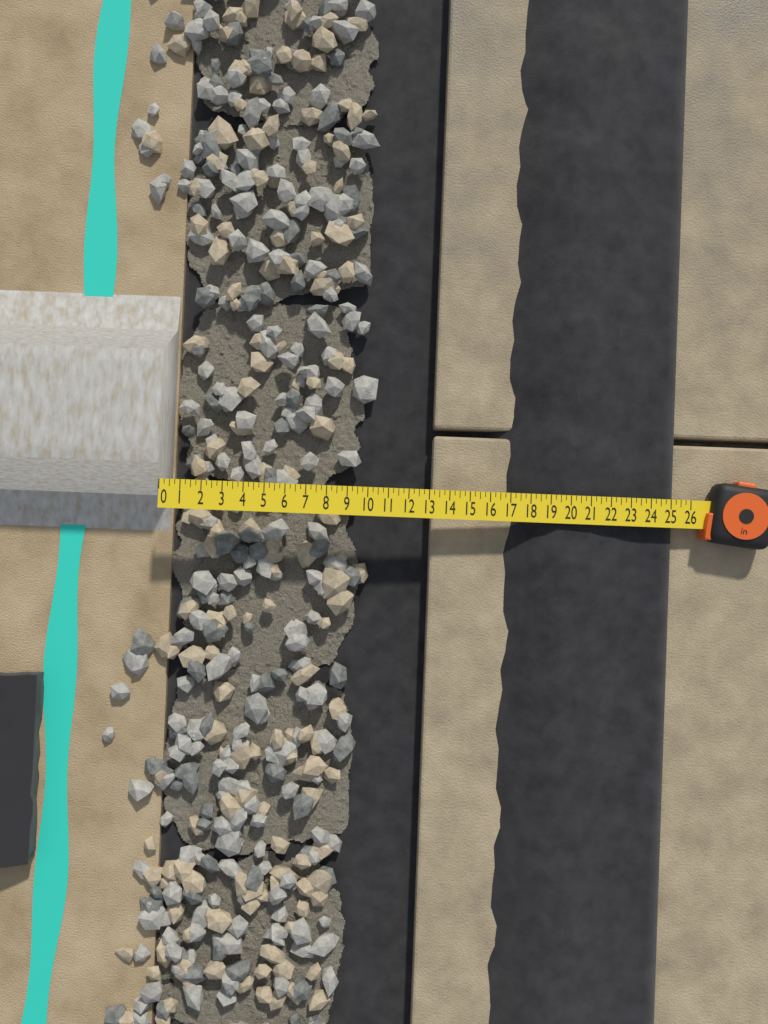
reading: 25.25 in
